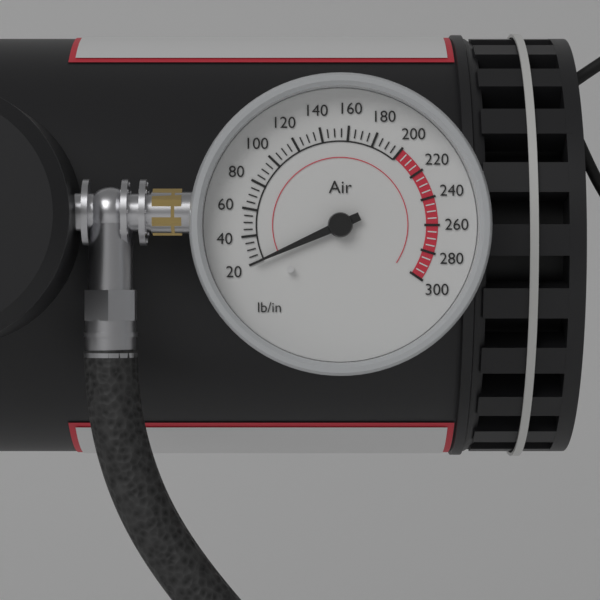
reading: 20 lb/in
